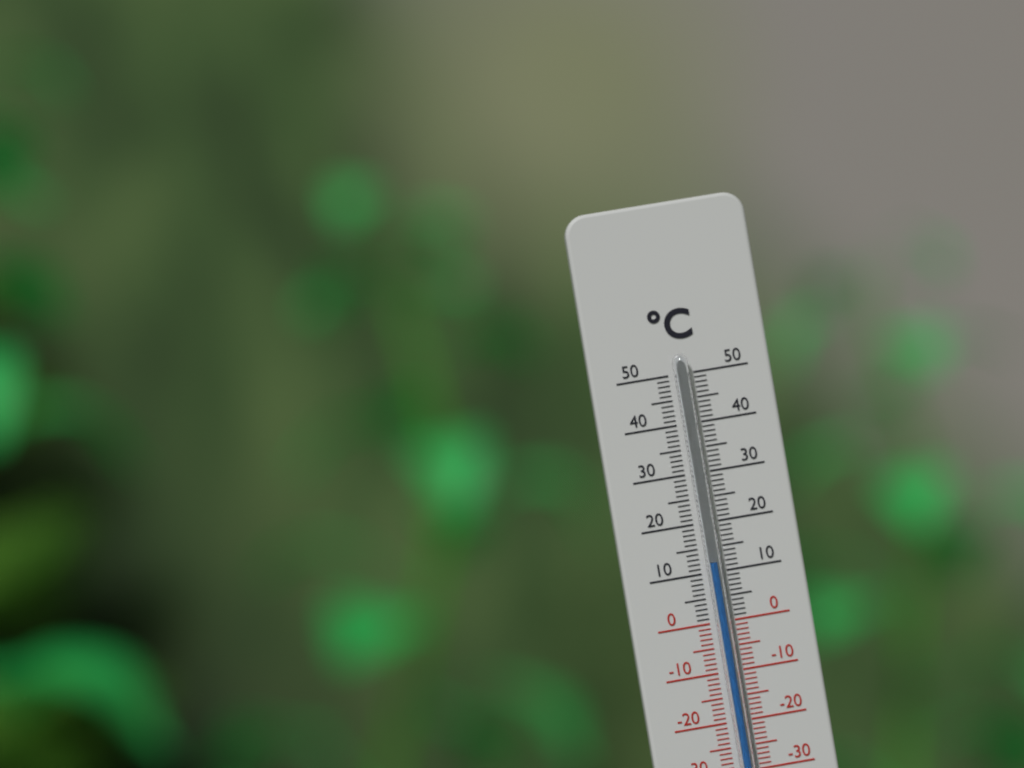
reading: 12 °C
